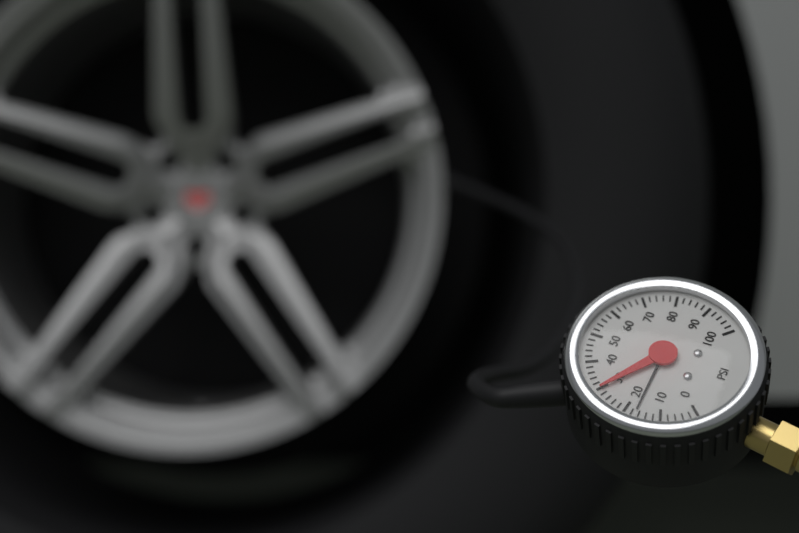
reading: 30 psi
